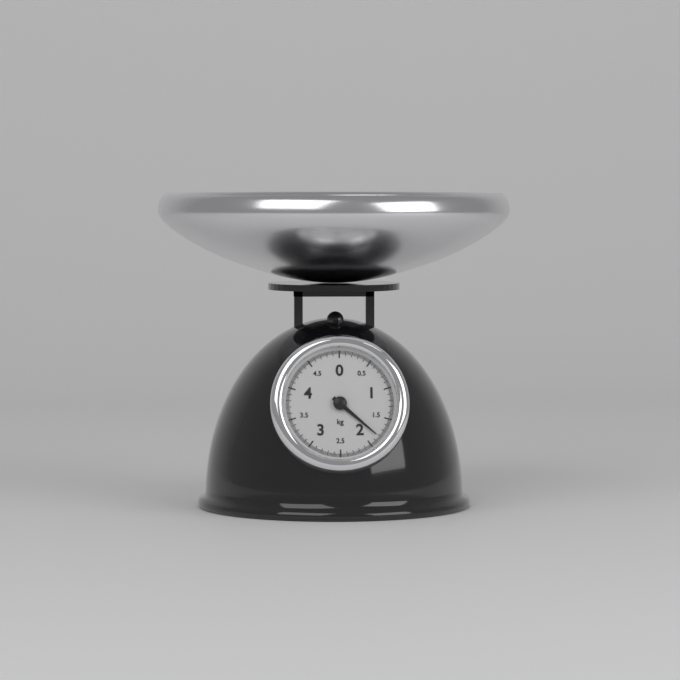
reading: 1.82 kg
